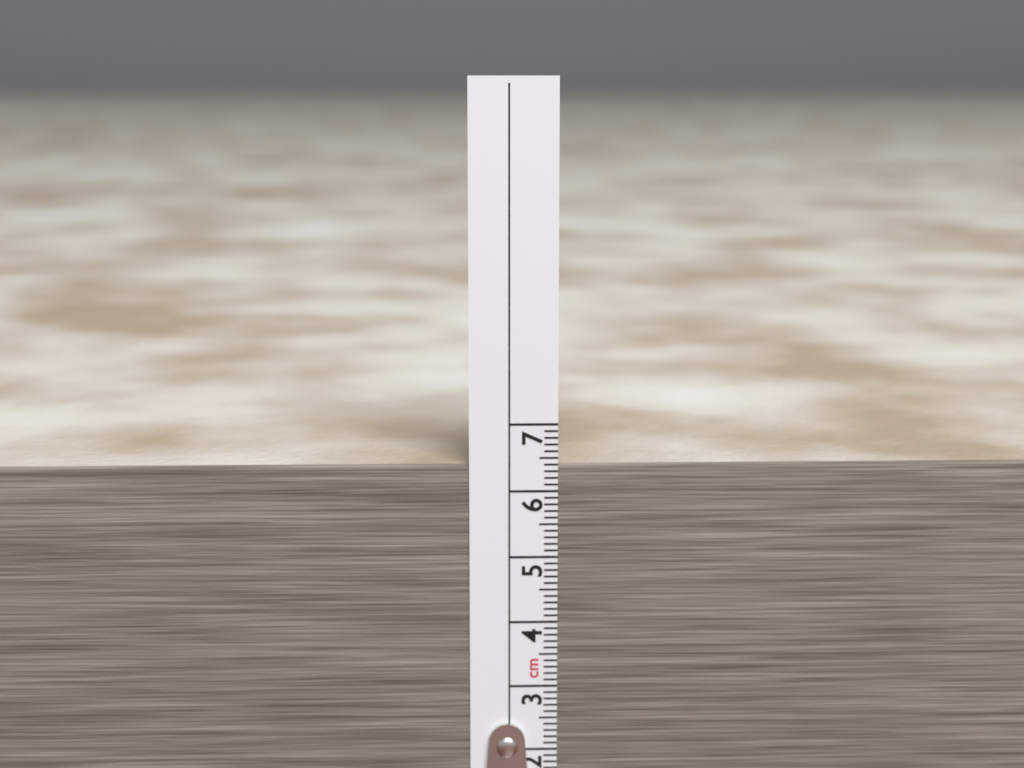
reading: 6.4 cm
